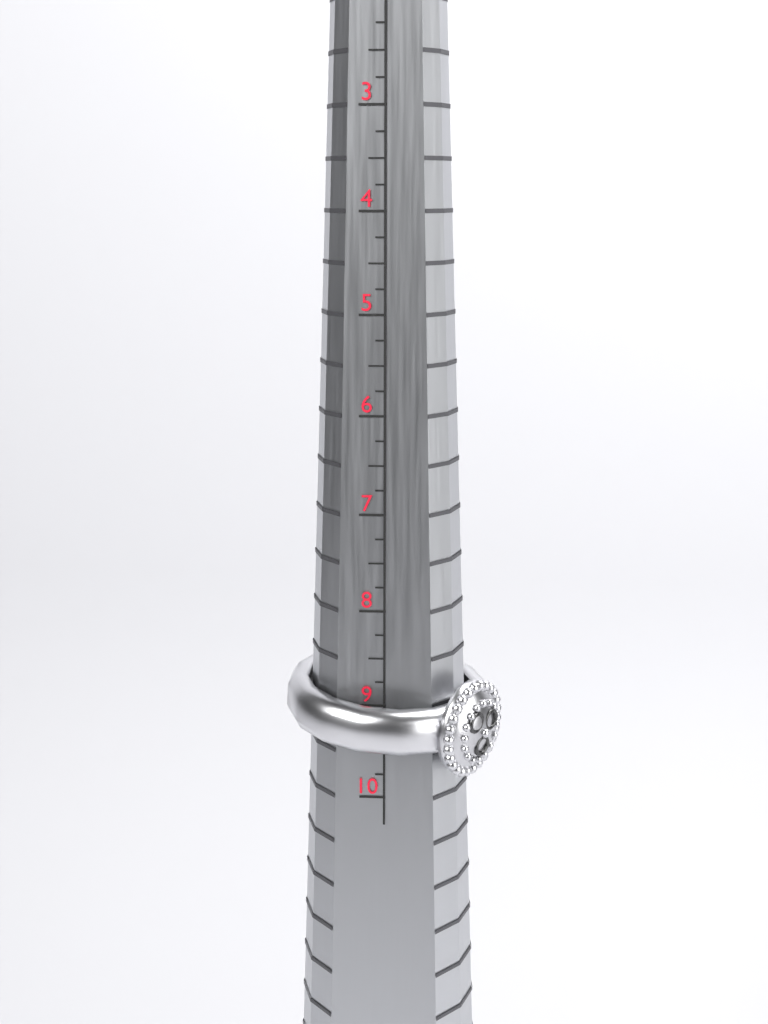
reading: 9.75 US
